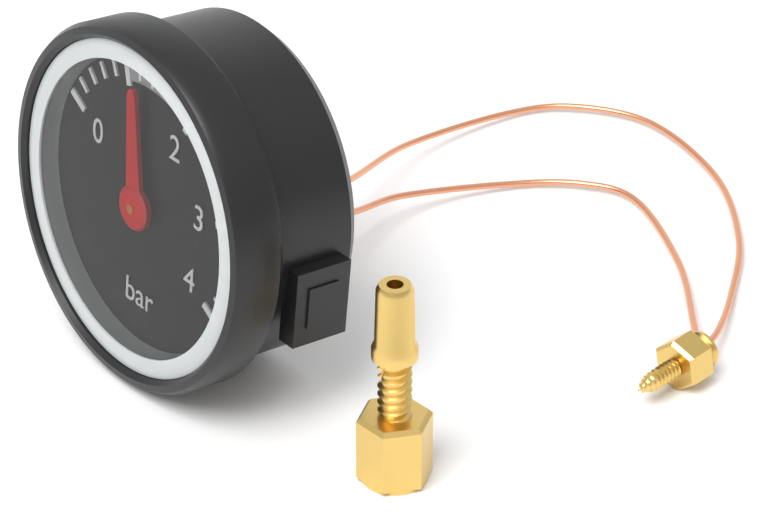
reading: 1.2 bar
